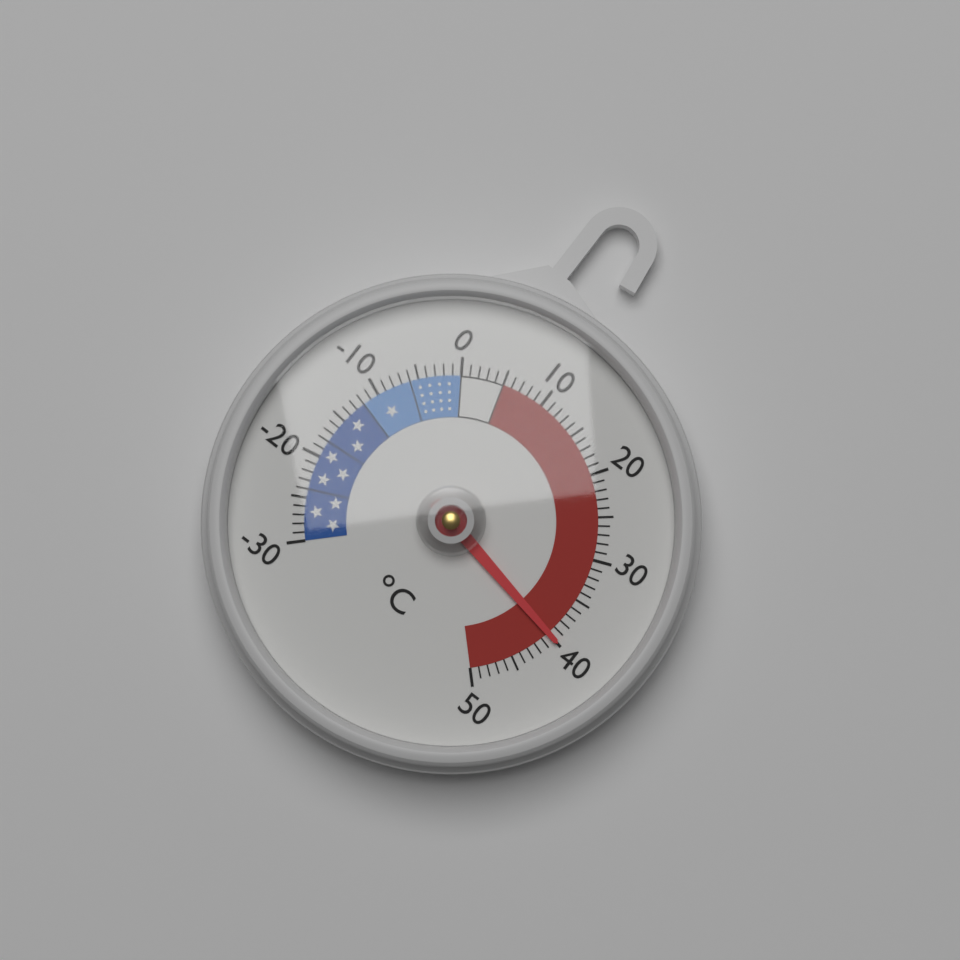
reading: 40 °C
